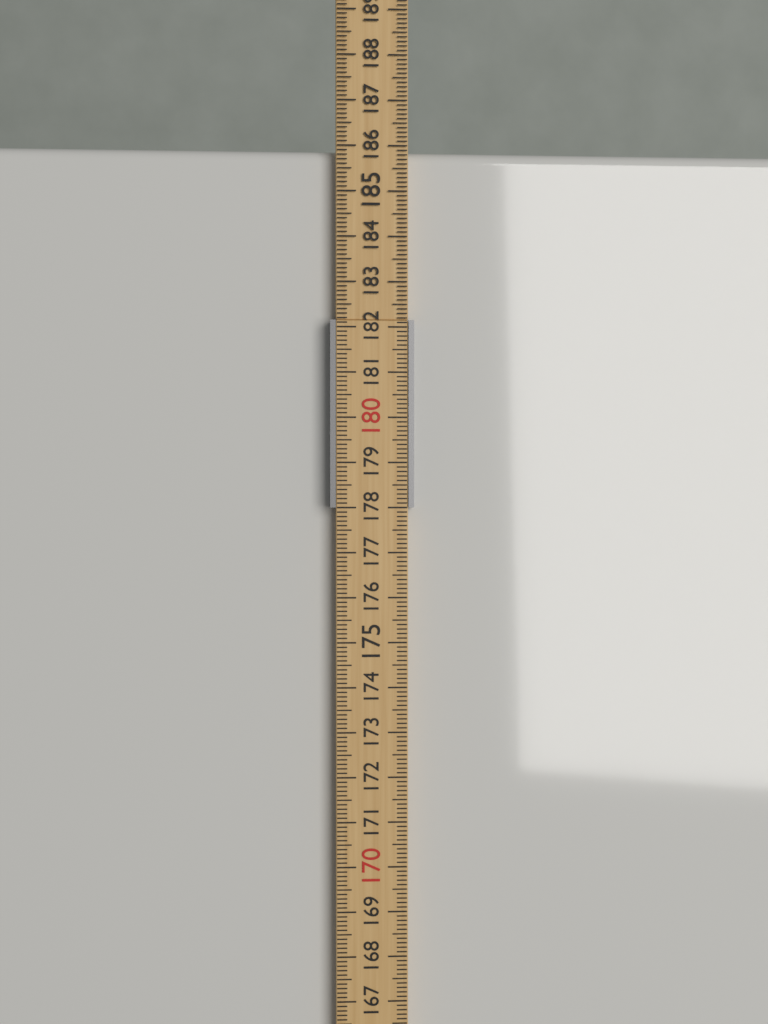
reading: 186.0 cm
